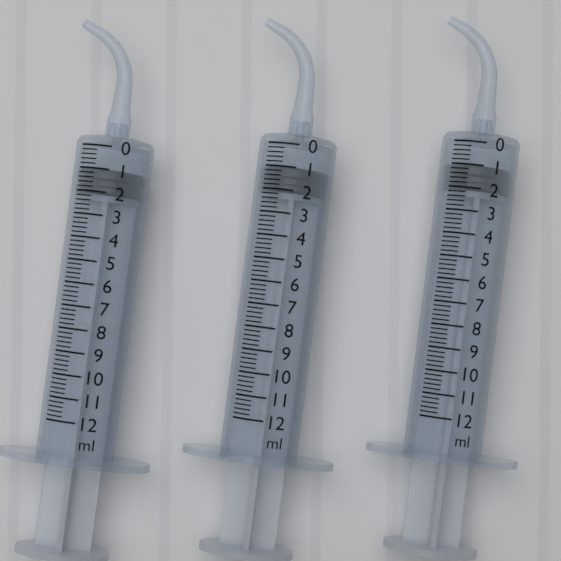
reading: 1.0 ml
